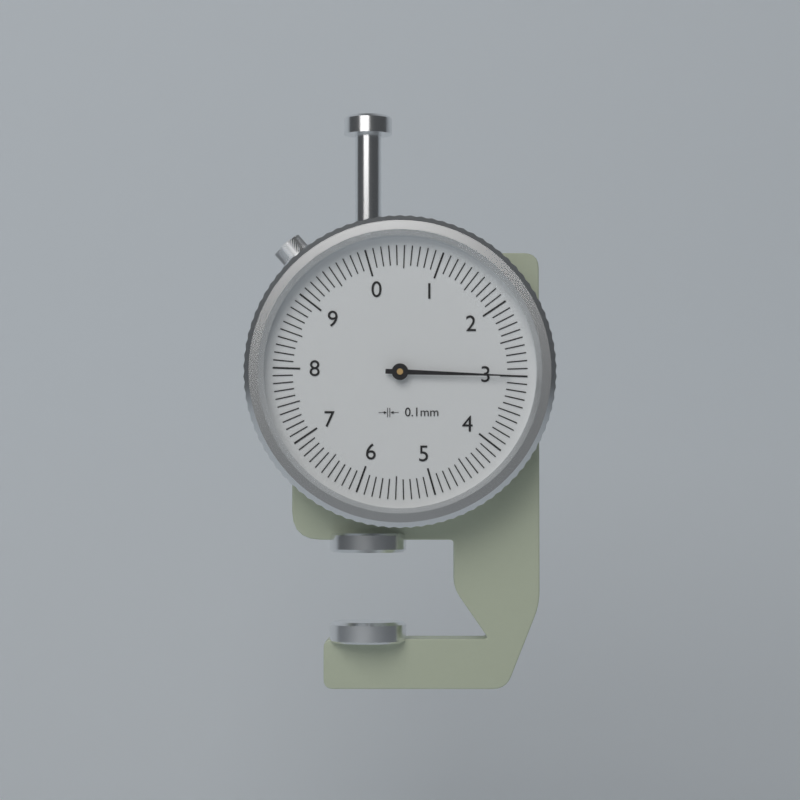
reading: 3.0 mm
